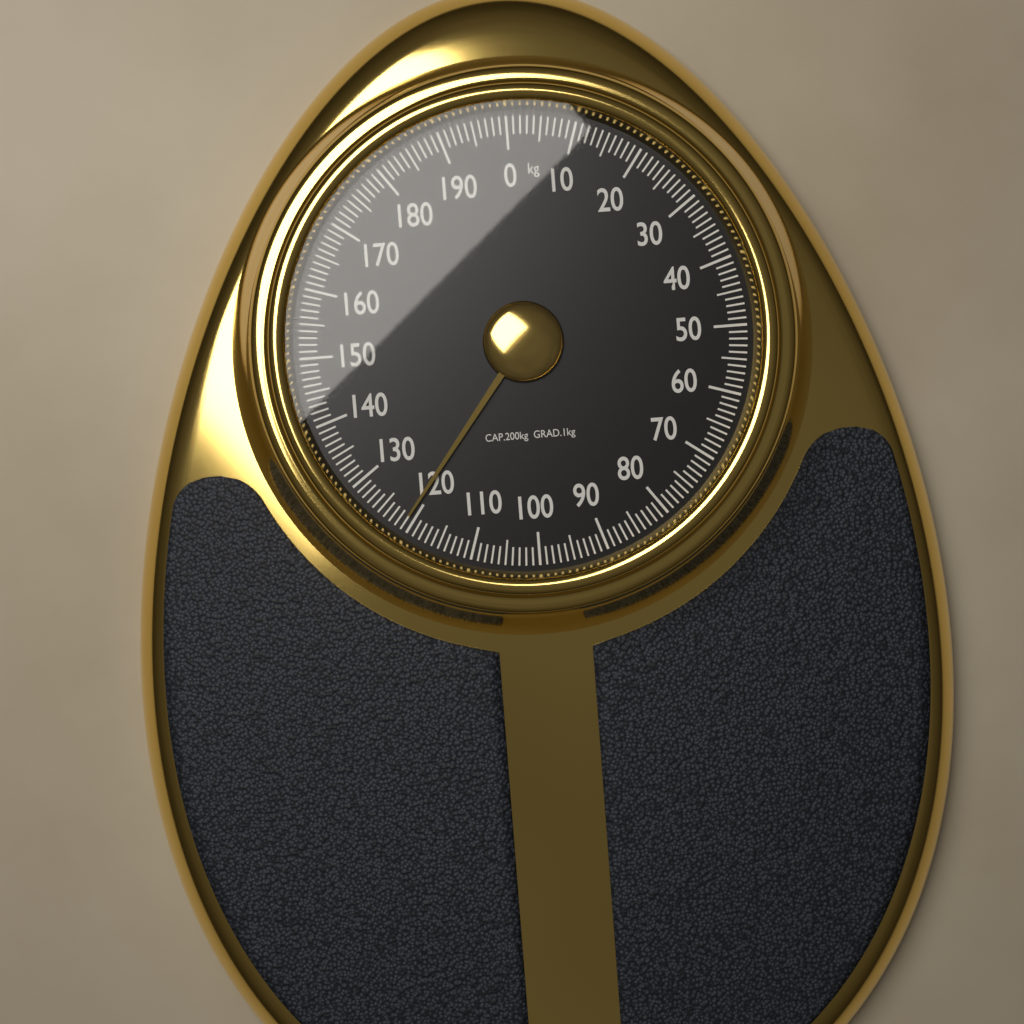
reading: 121 kg
